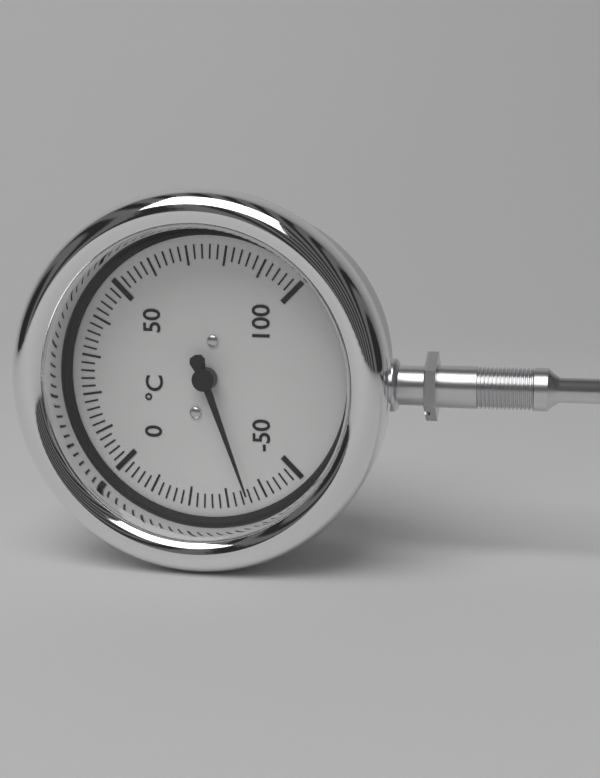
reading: -36 °C
